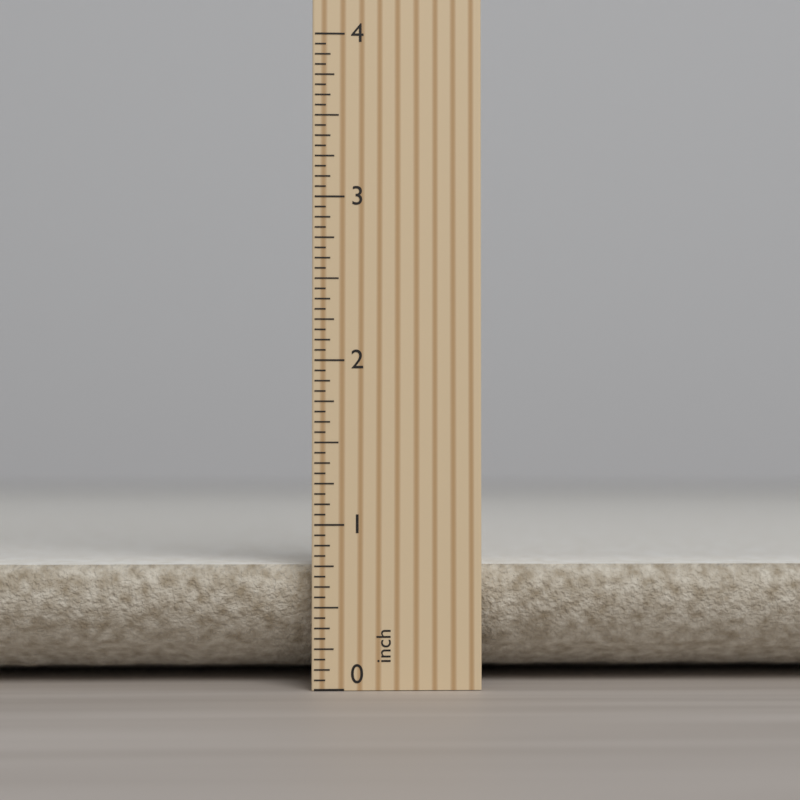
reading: 0.7500 inch
